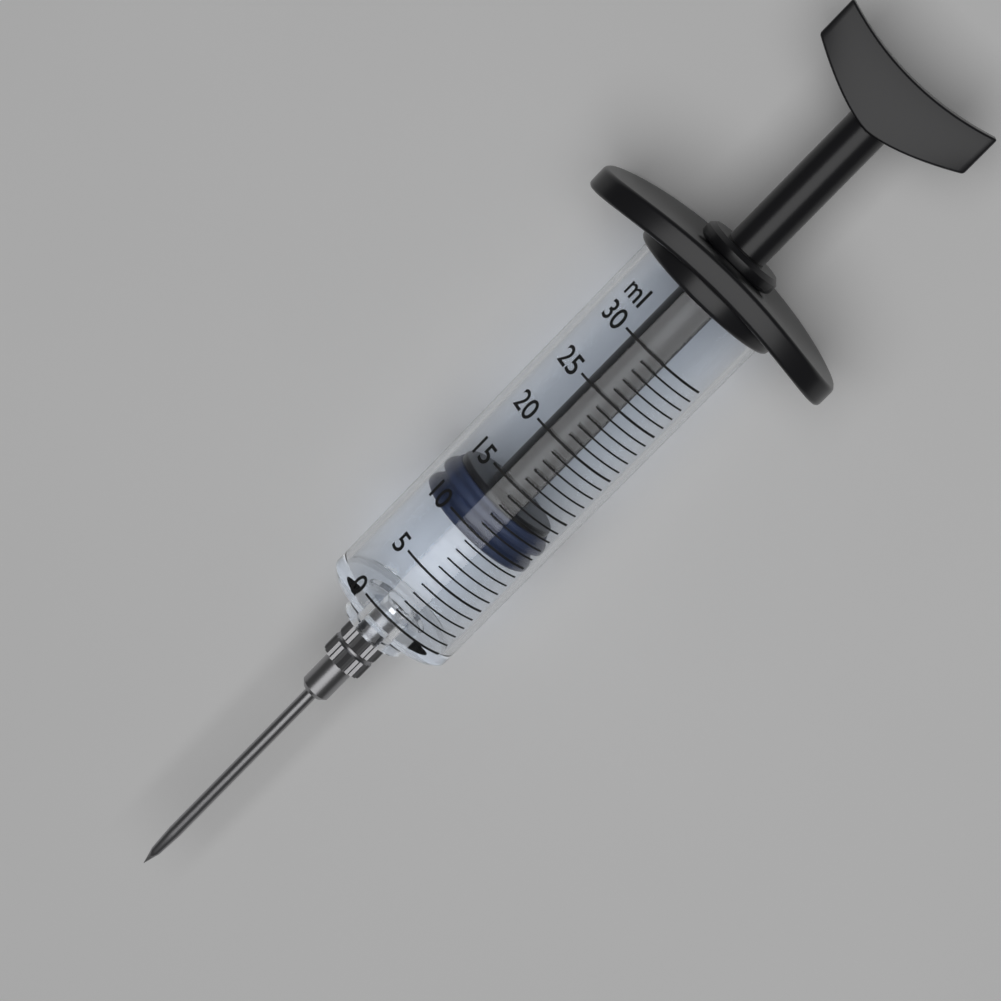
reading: 9 ml
